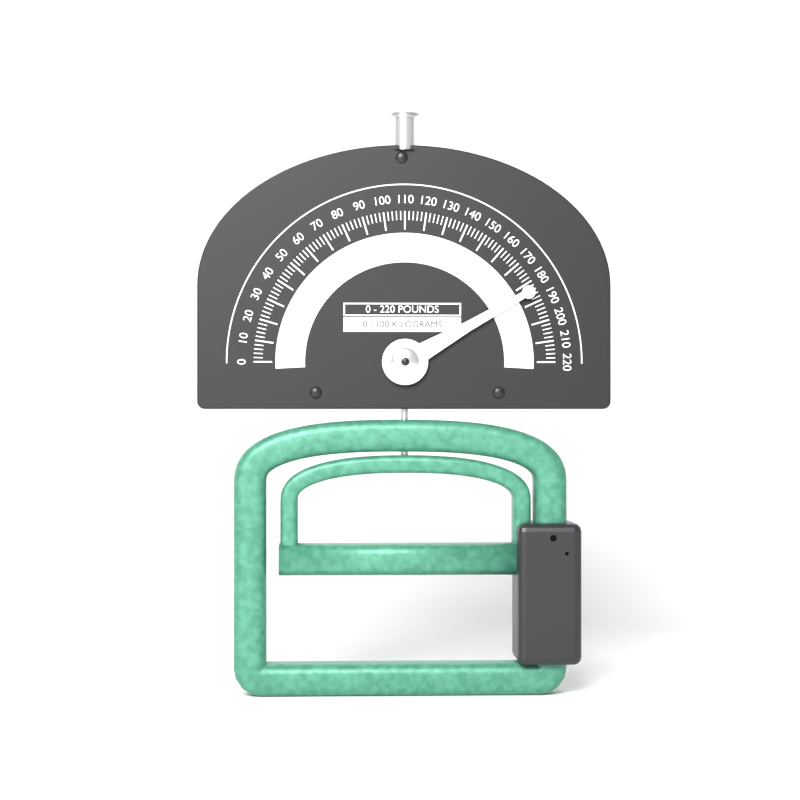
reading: 184 lb
